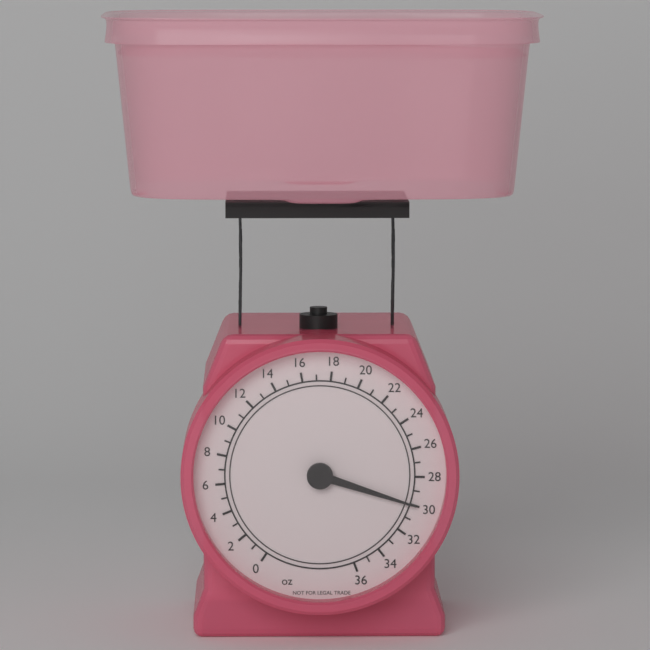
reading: 30 oz
